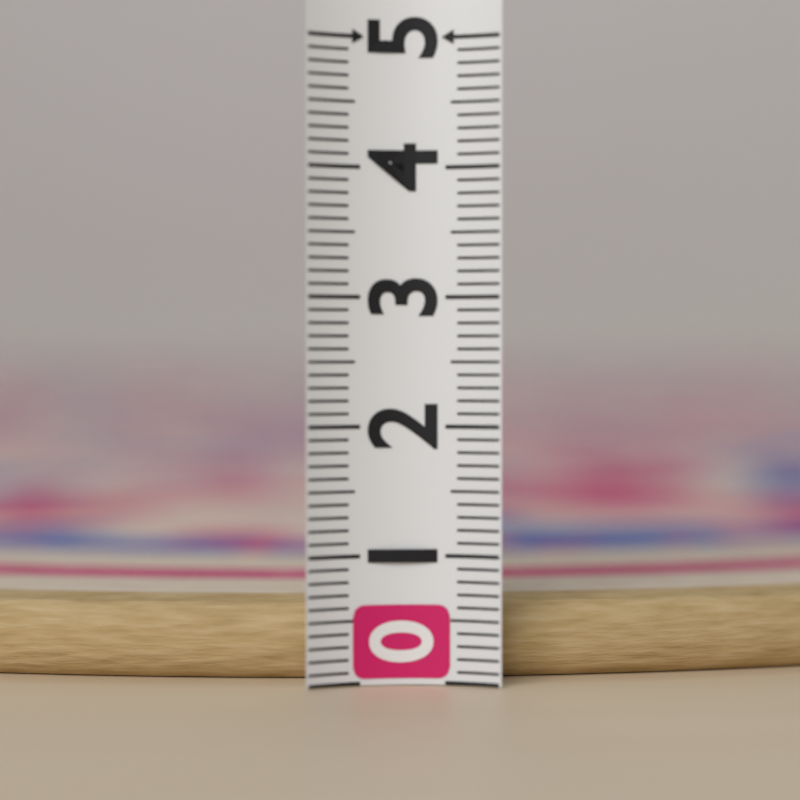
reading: 0.6 (no unit)
